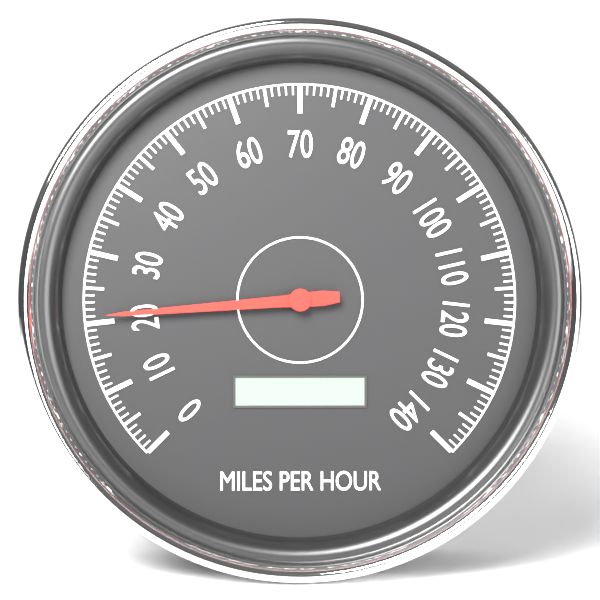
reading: 21 mph
